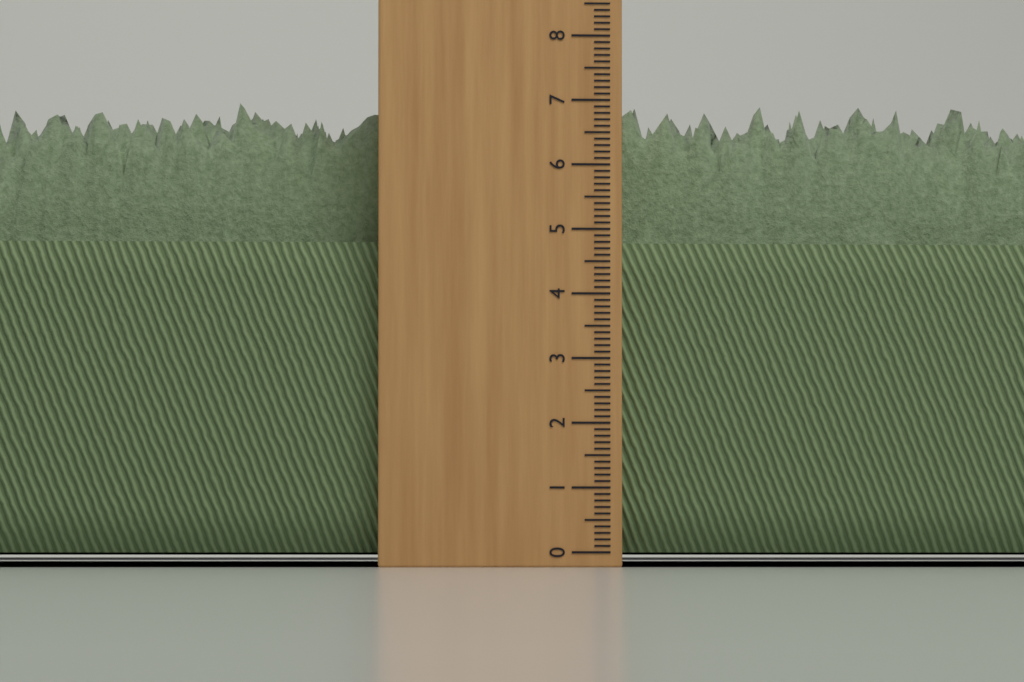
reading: 7.2 cm
